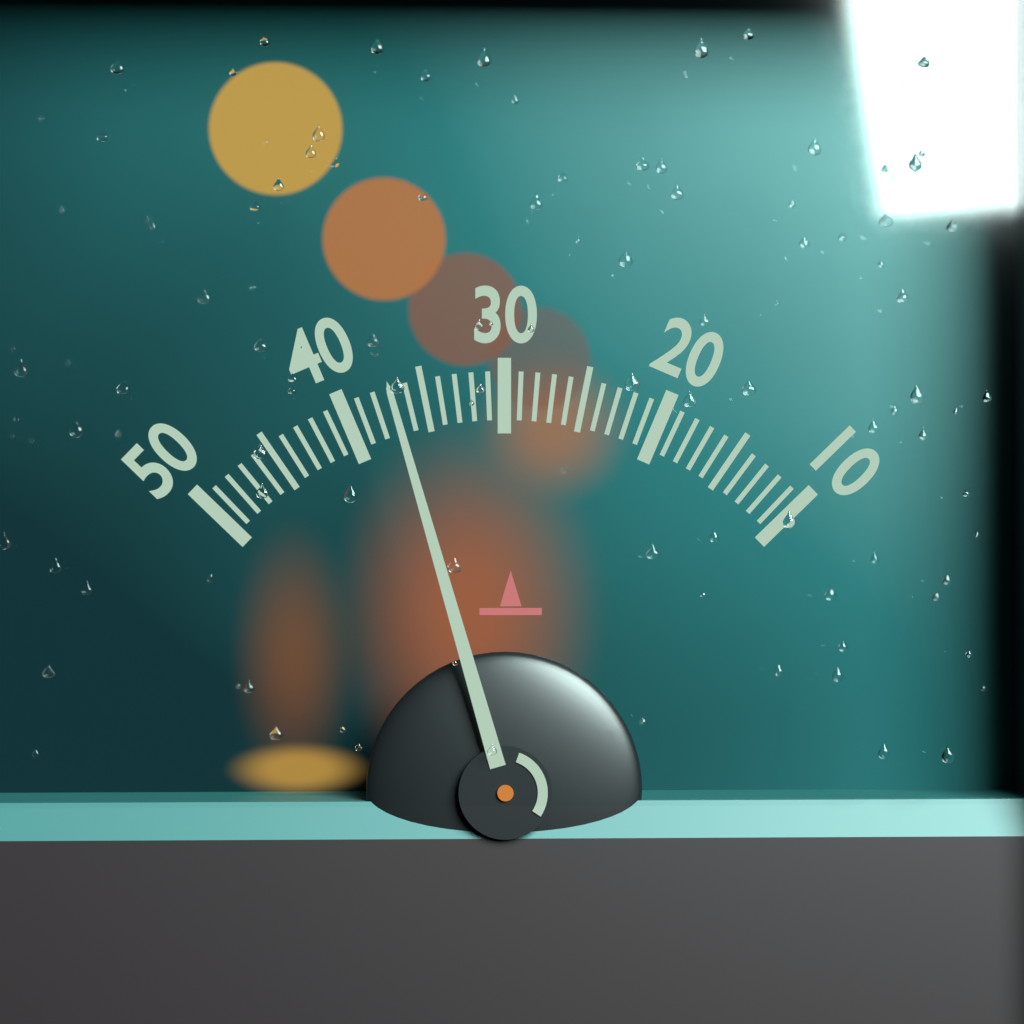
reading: 37 (no unit)
